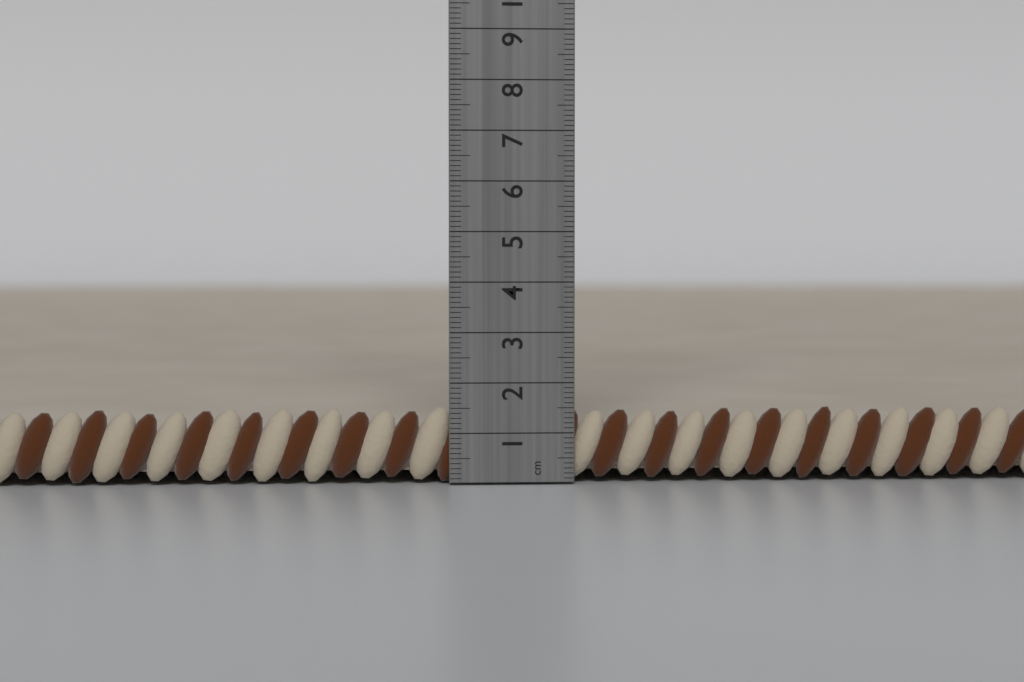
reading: 1.5 cm
